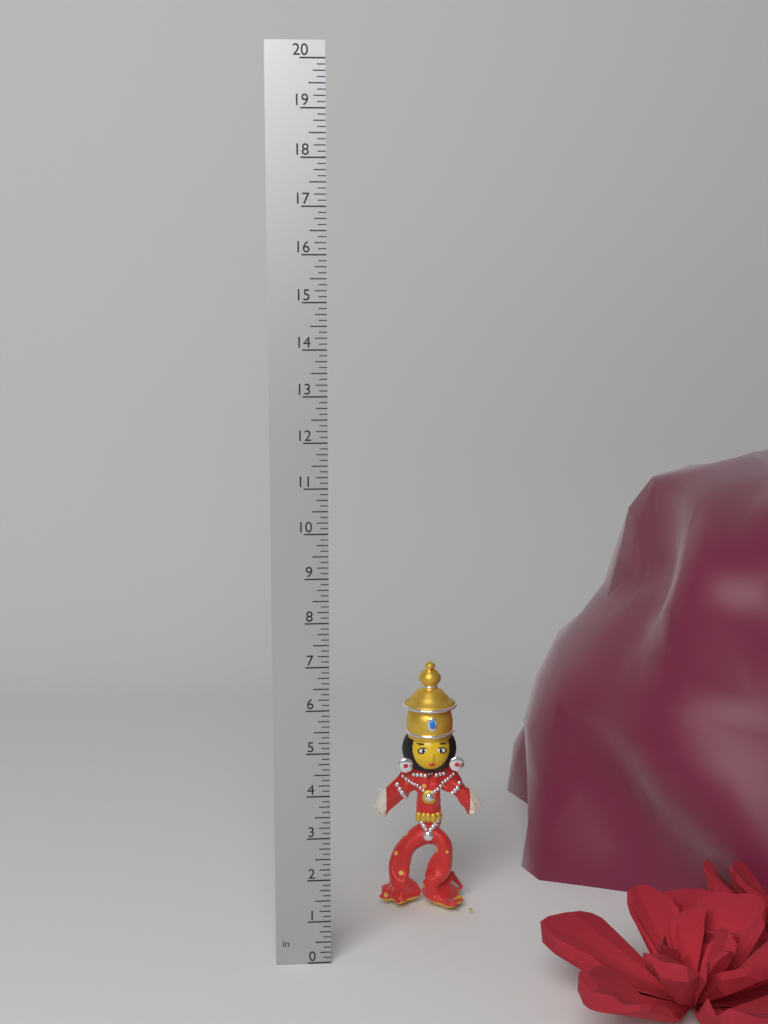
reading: 6.250 in
